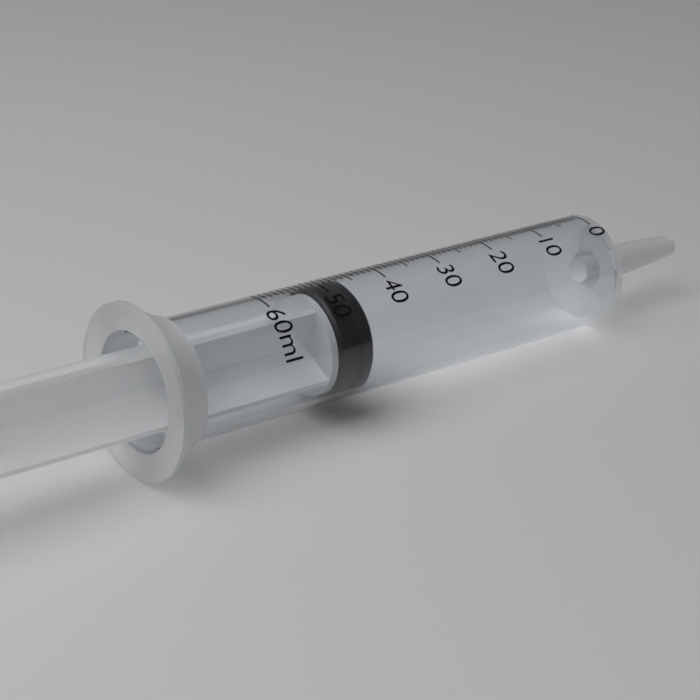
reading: 46 ml
